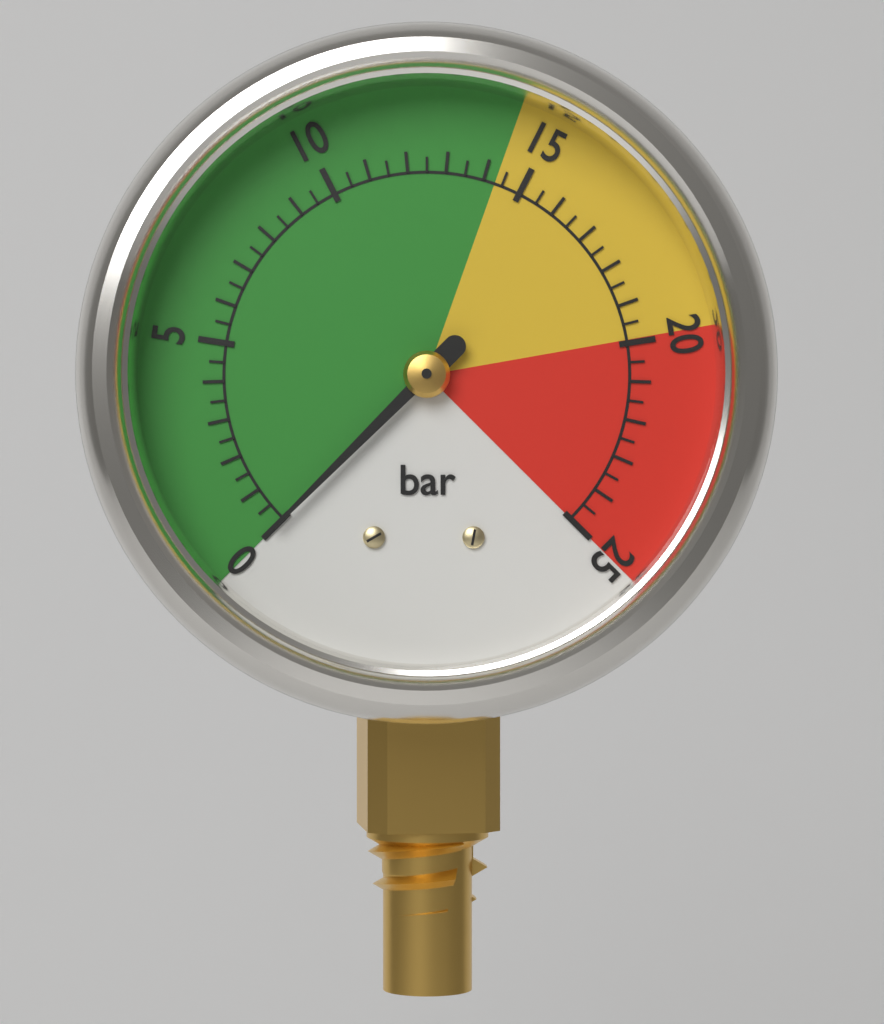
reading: 0.0 bar
